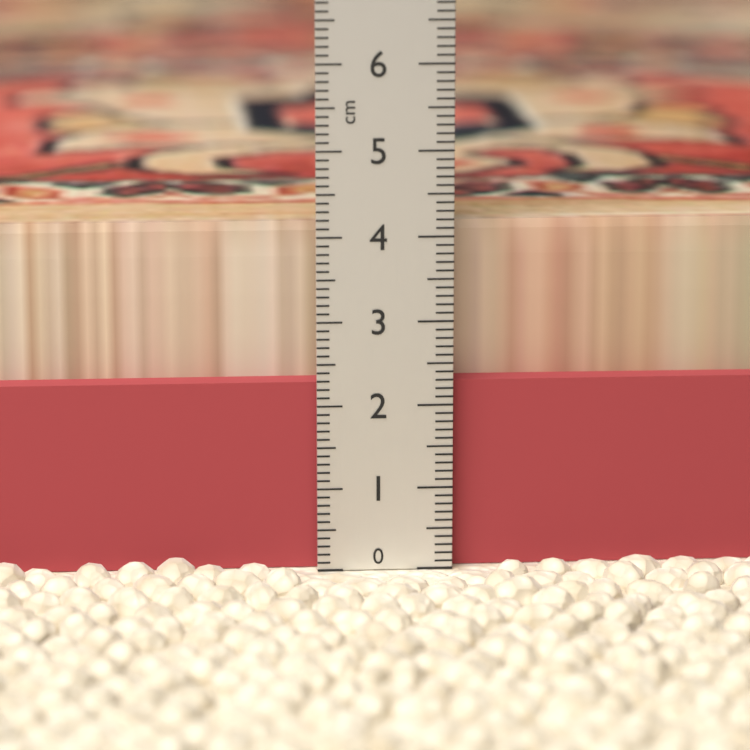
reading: 4.1 cm
